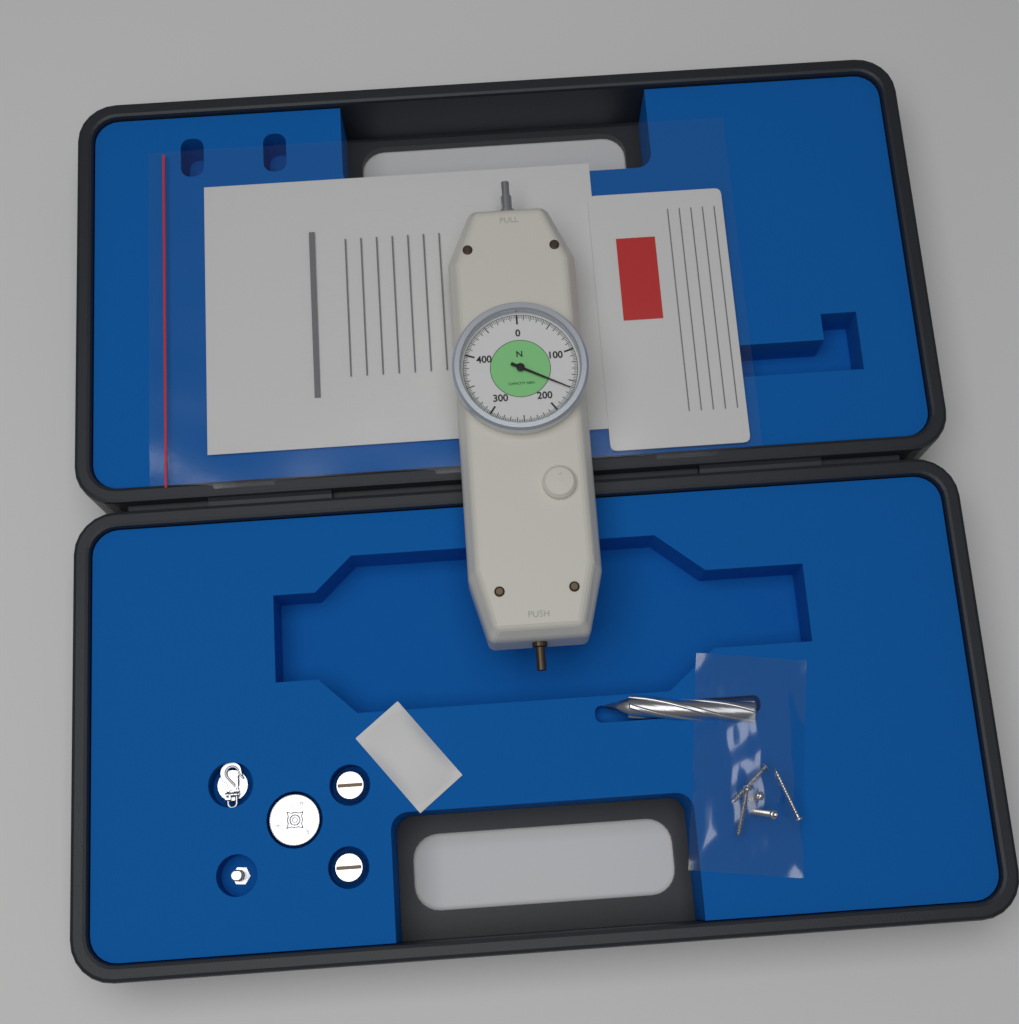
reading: 162.5 N
